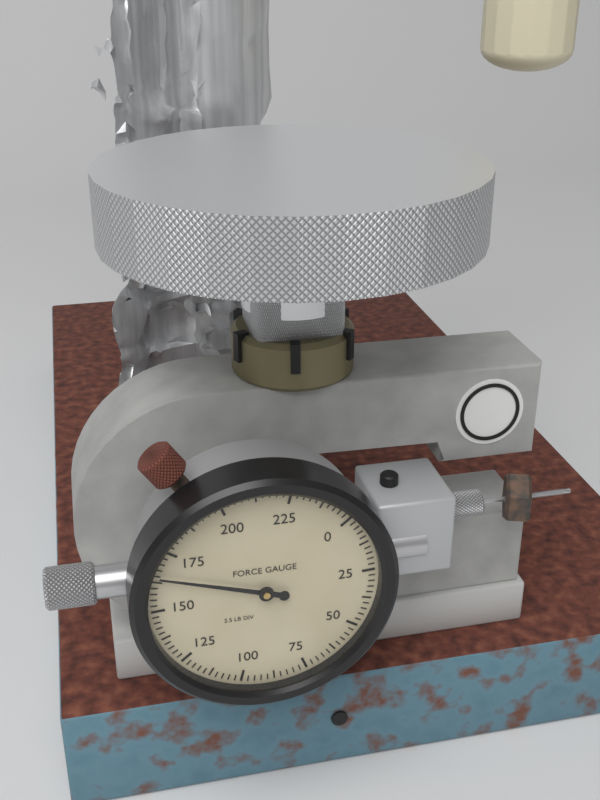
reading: 165.0 lb
